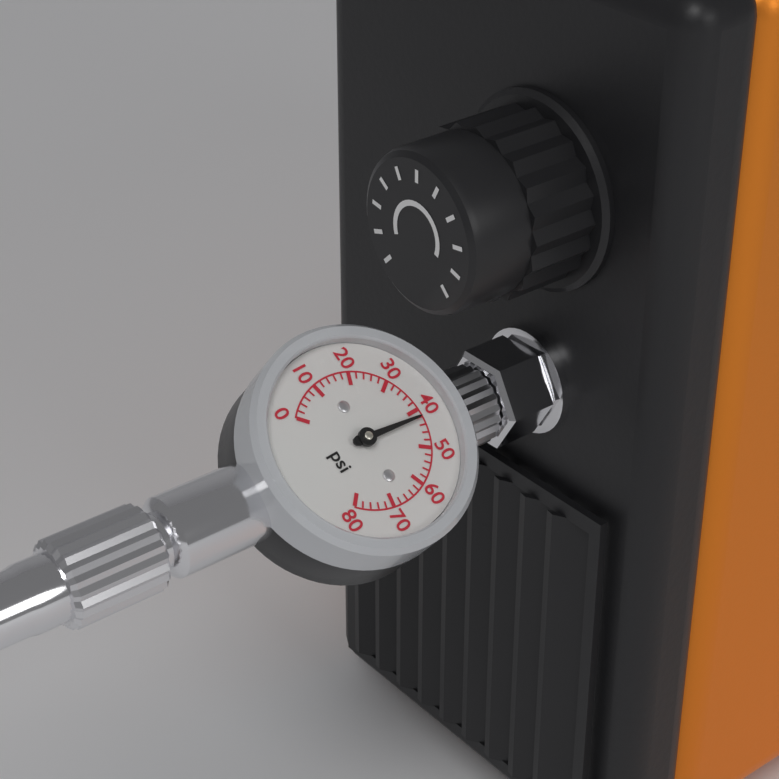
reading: 42 psi
